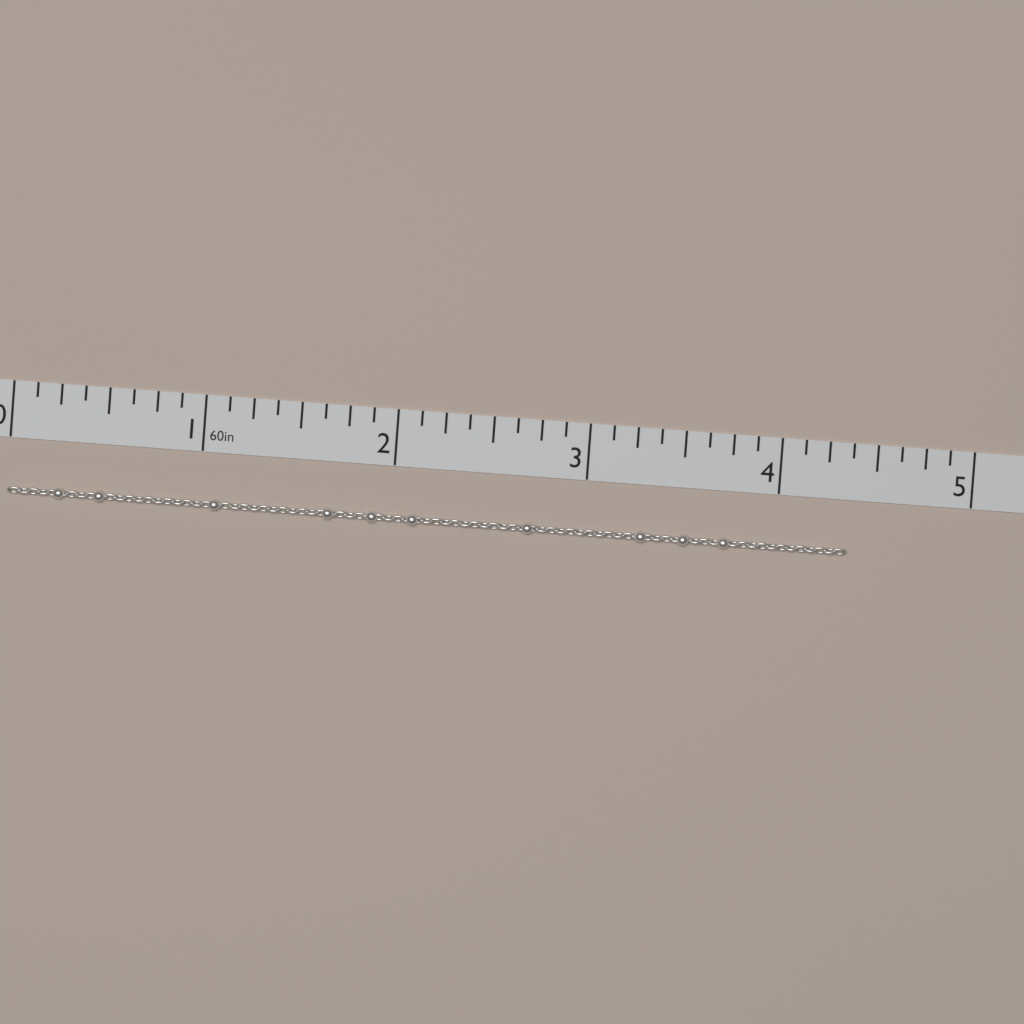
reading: 4.375 in
